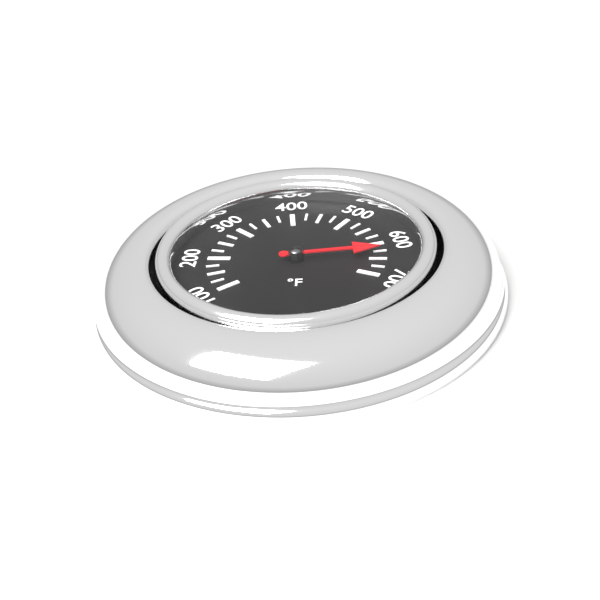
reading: 625 °F
